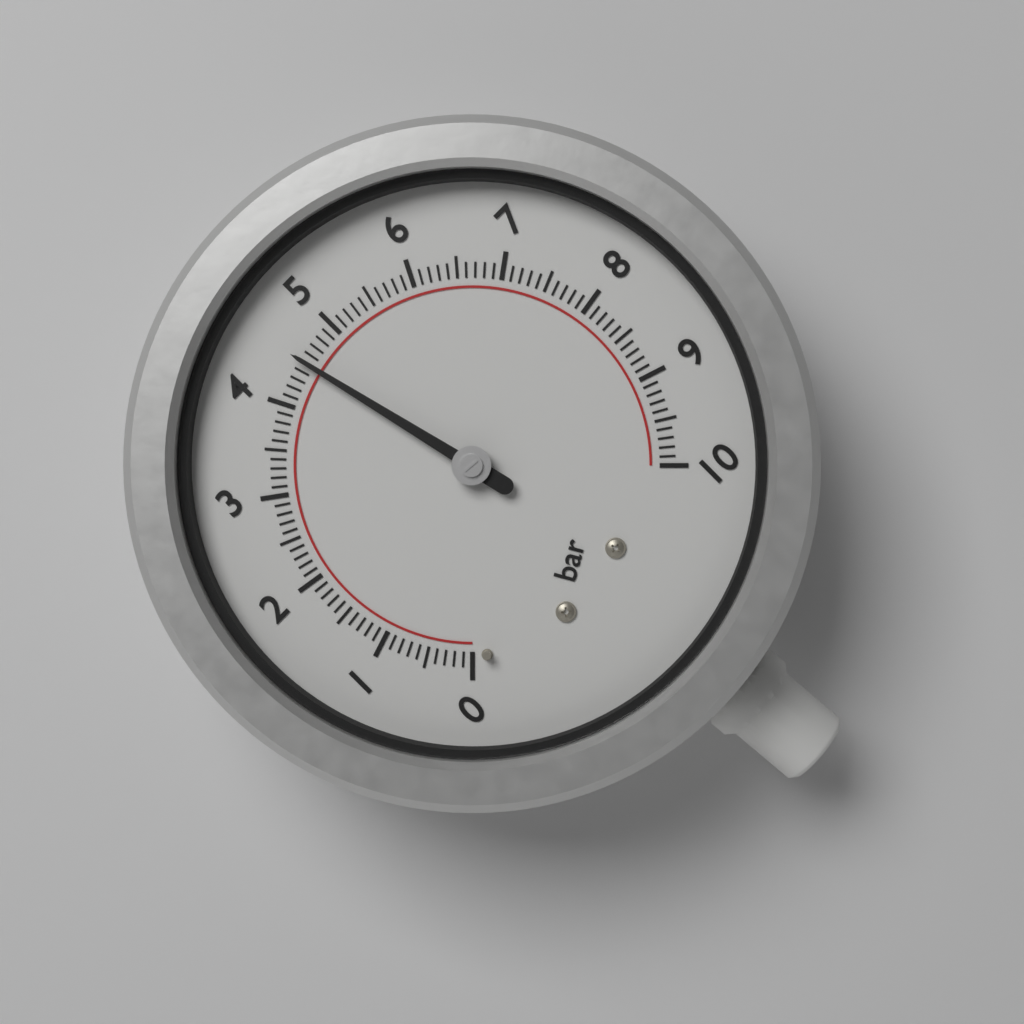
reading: 4.5 bar
